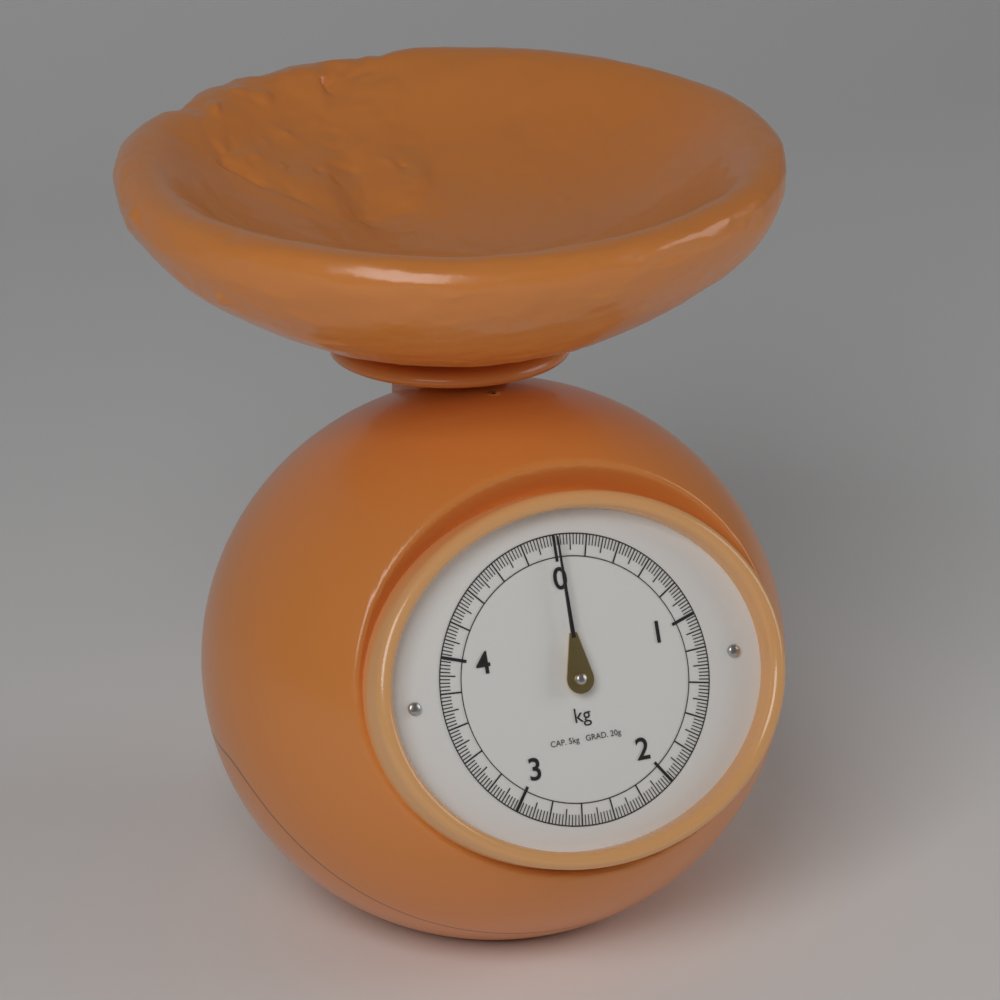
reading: 0.00 kg
